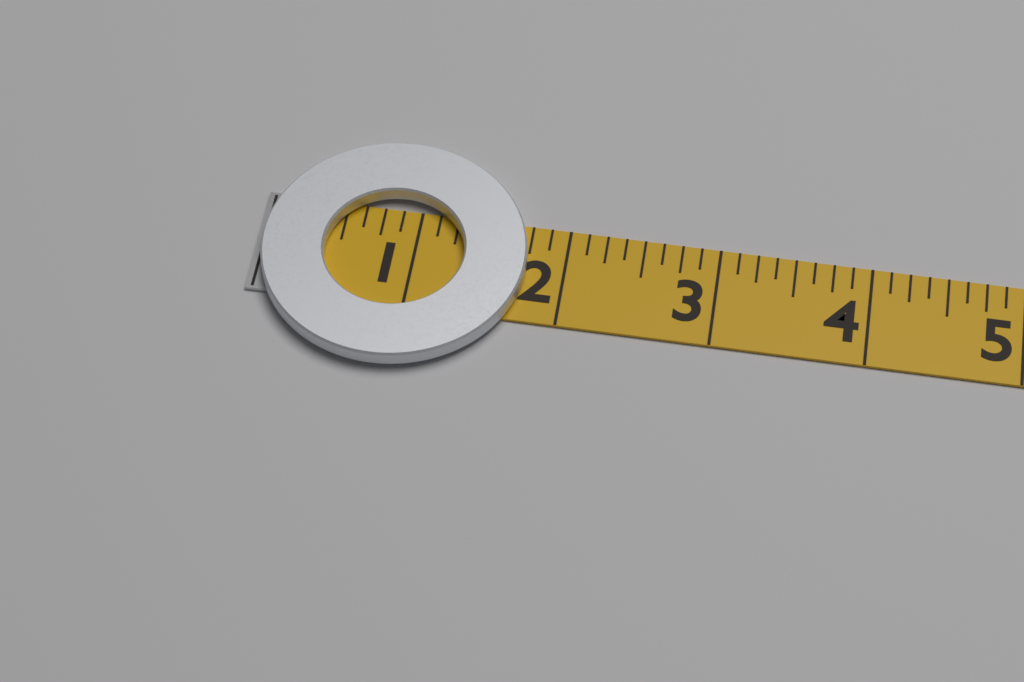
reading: 1.750 (no unit)
